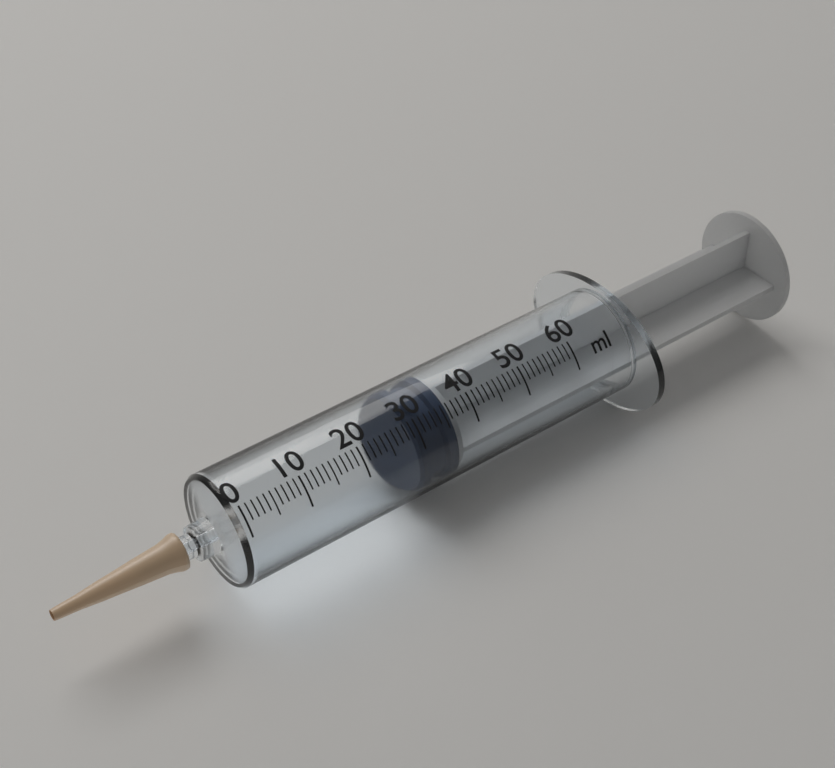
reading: 29 ml
